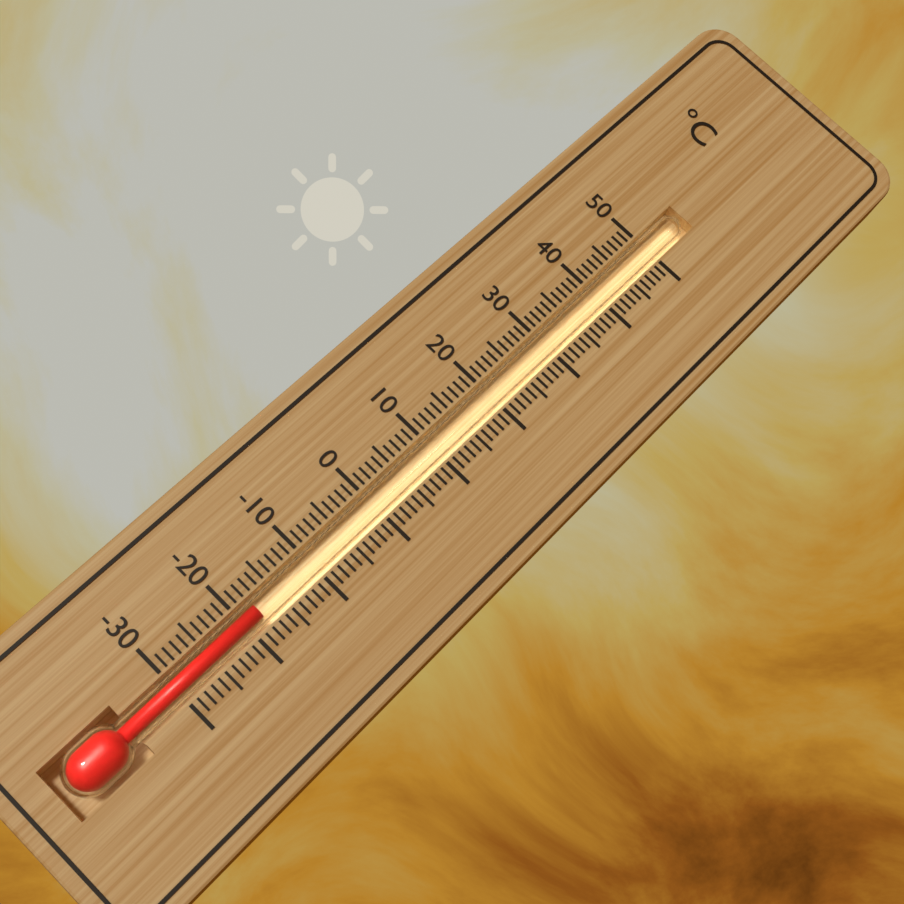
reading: -18 °C
